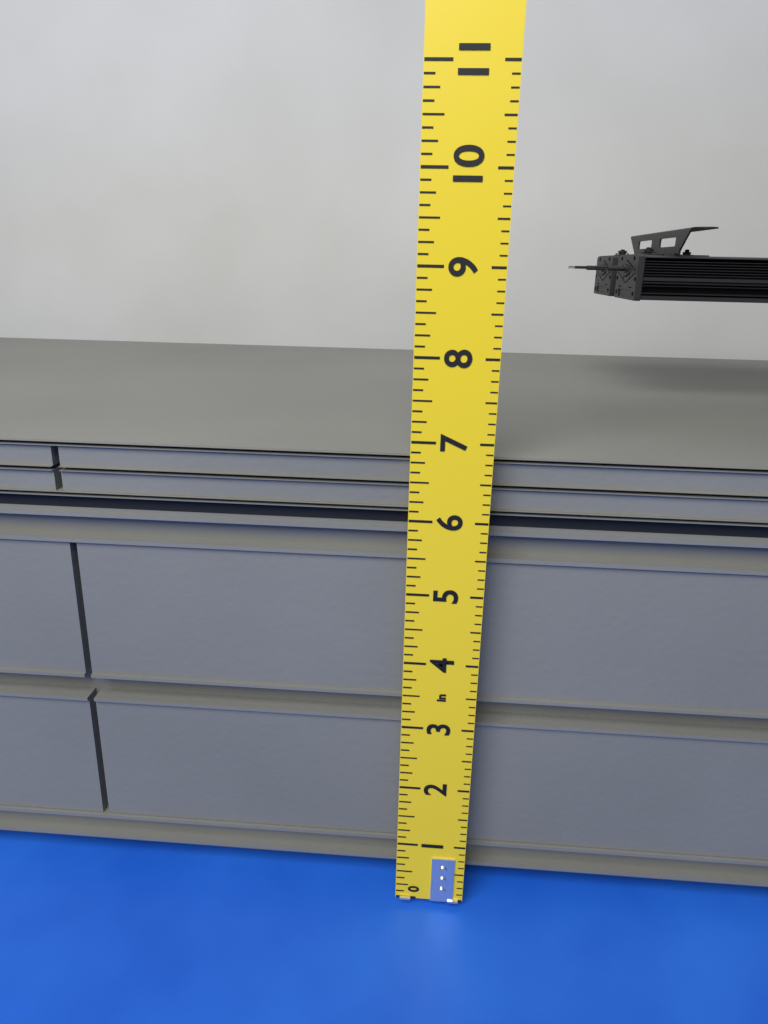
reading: 6.750 in
